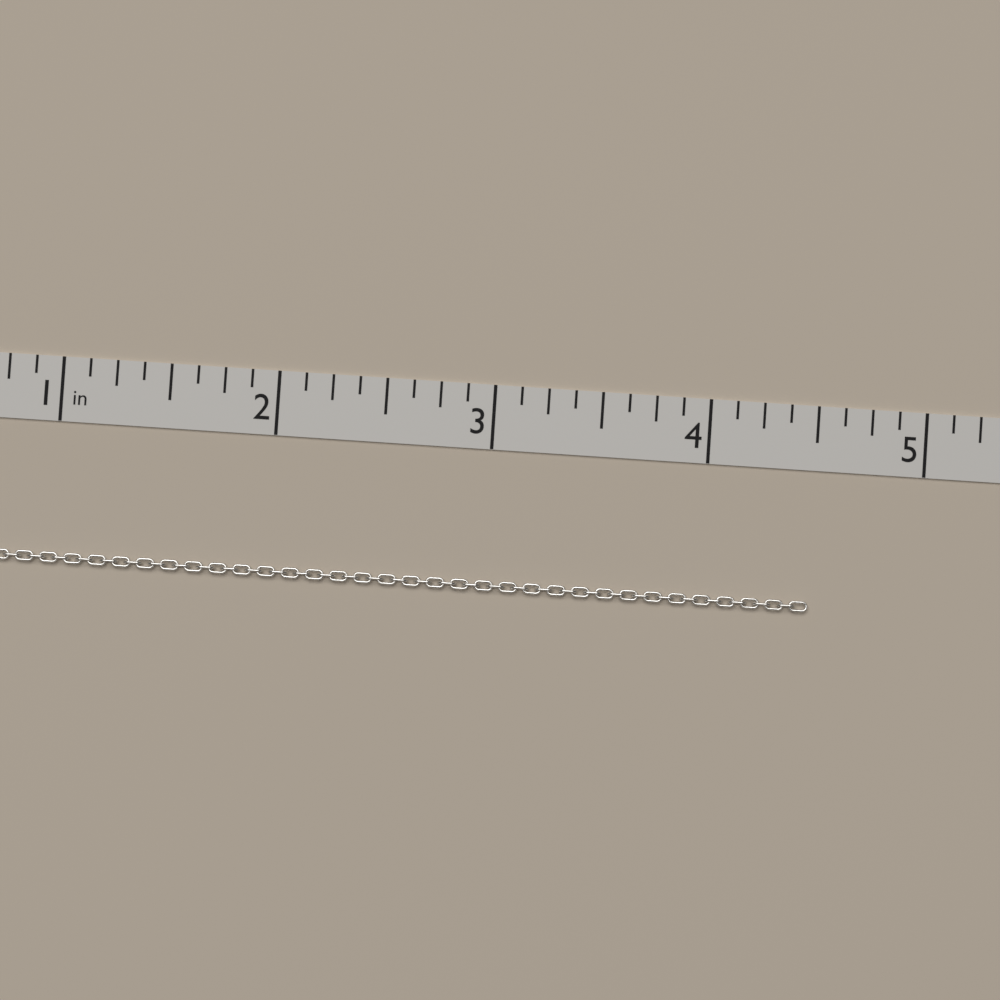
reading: 4.500 in
